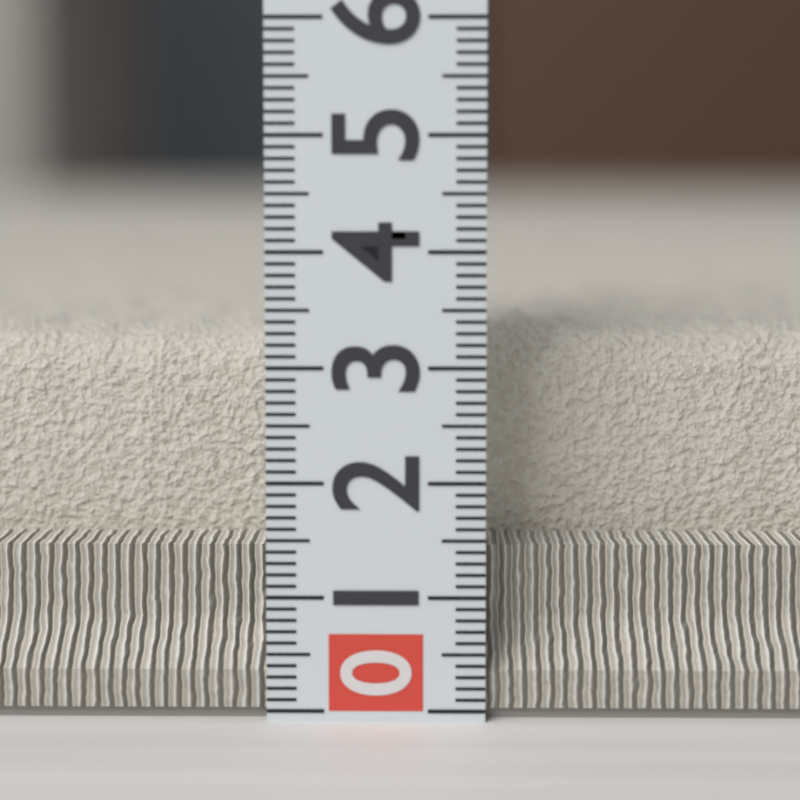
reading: 3.3 (no unit)
